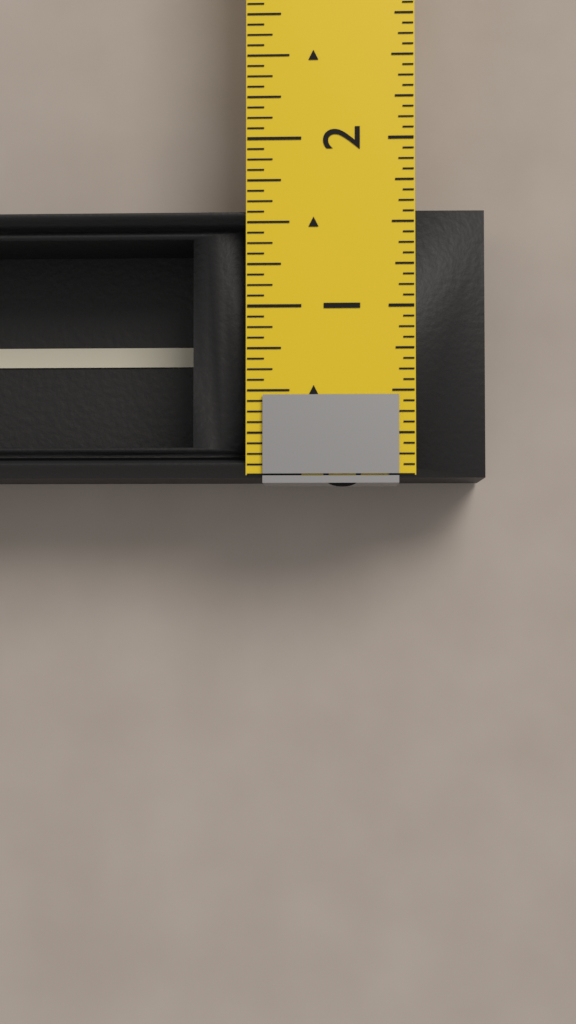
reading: 1.6250 in
